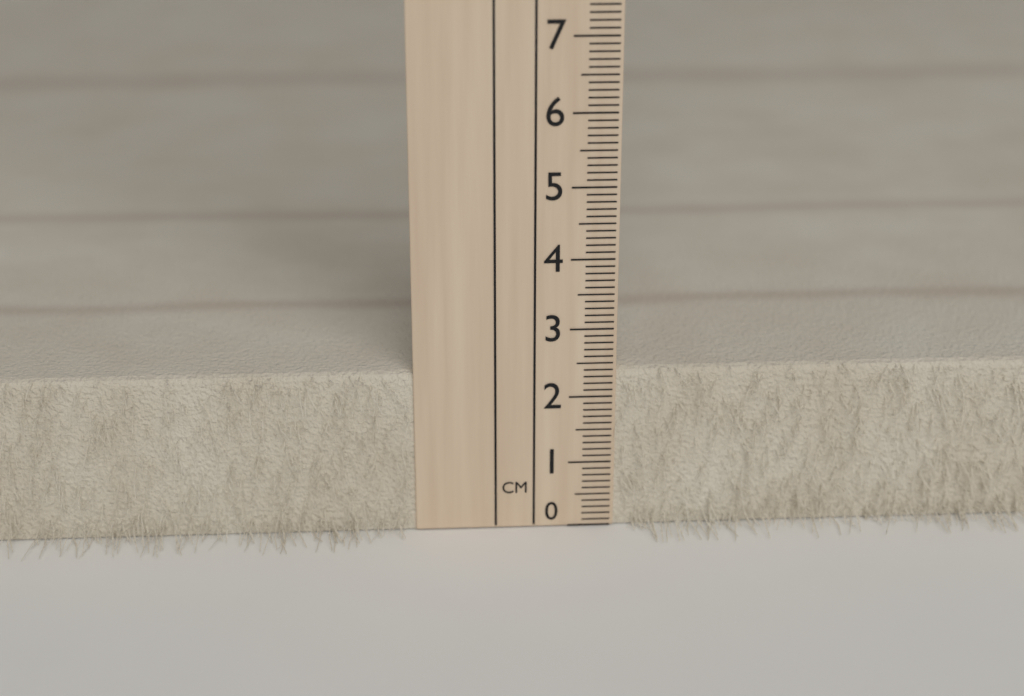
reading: 2.4 cm
